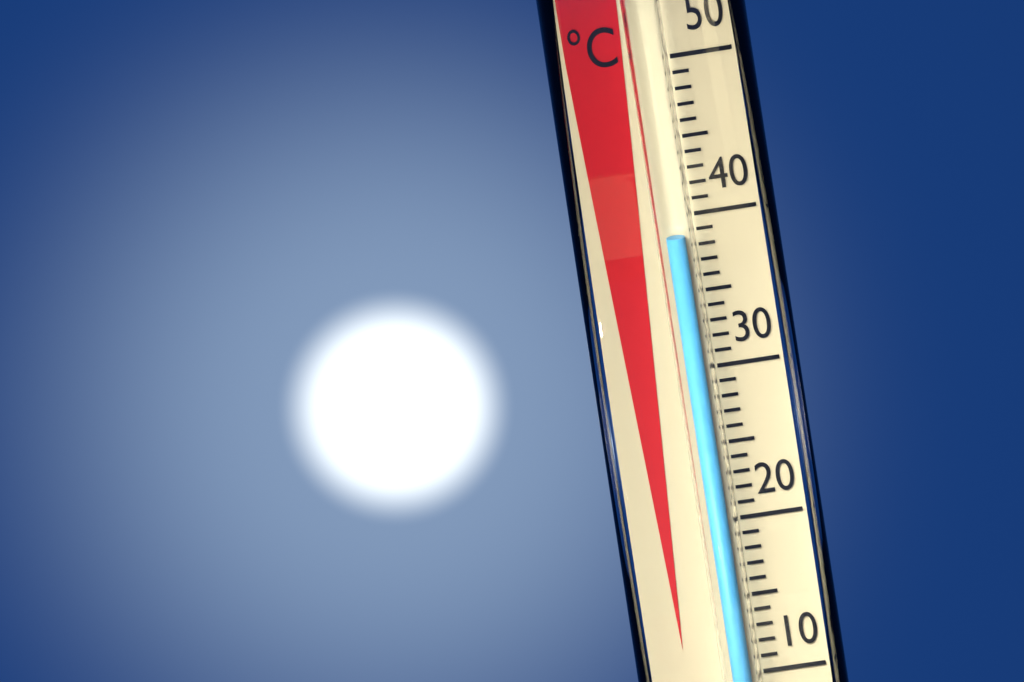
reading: 39 °C
